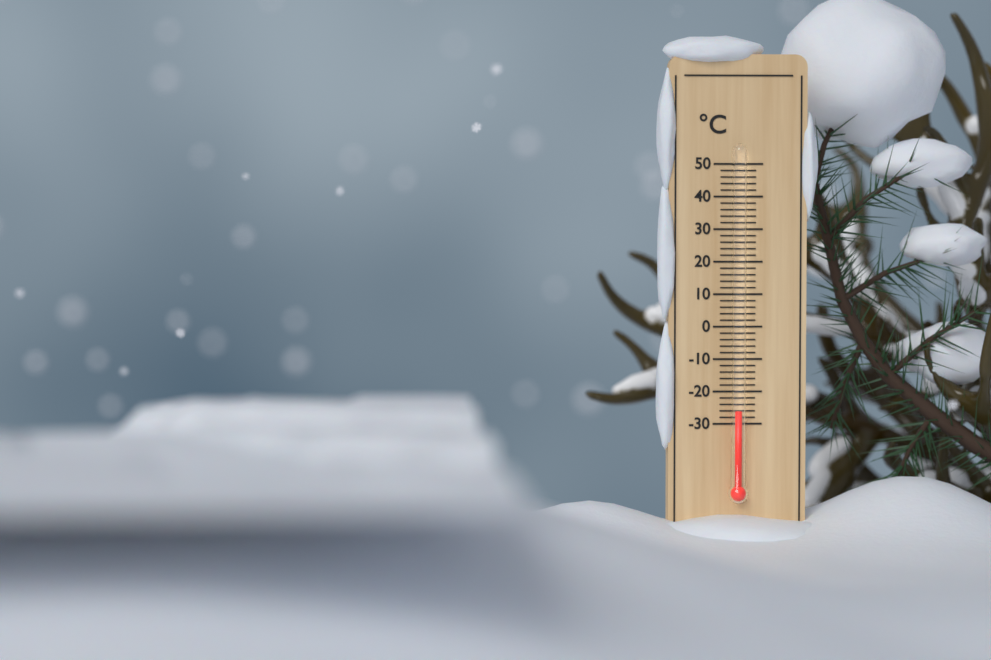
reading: -26 °C
